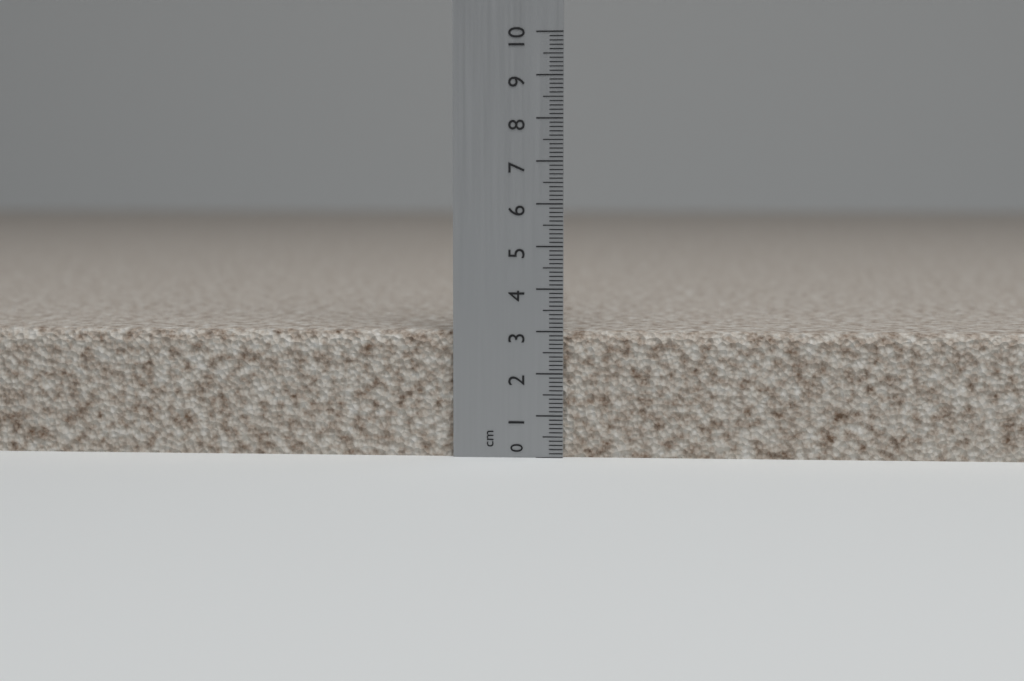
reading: 3.0 cm
